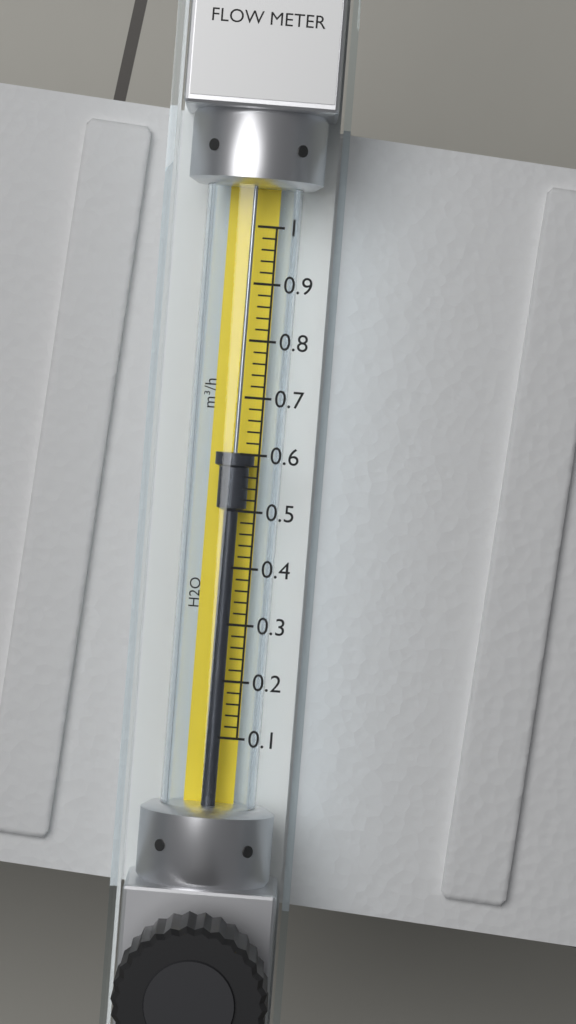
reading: 0.60 m³/h
